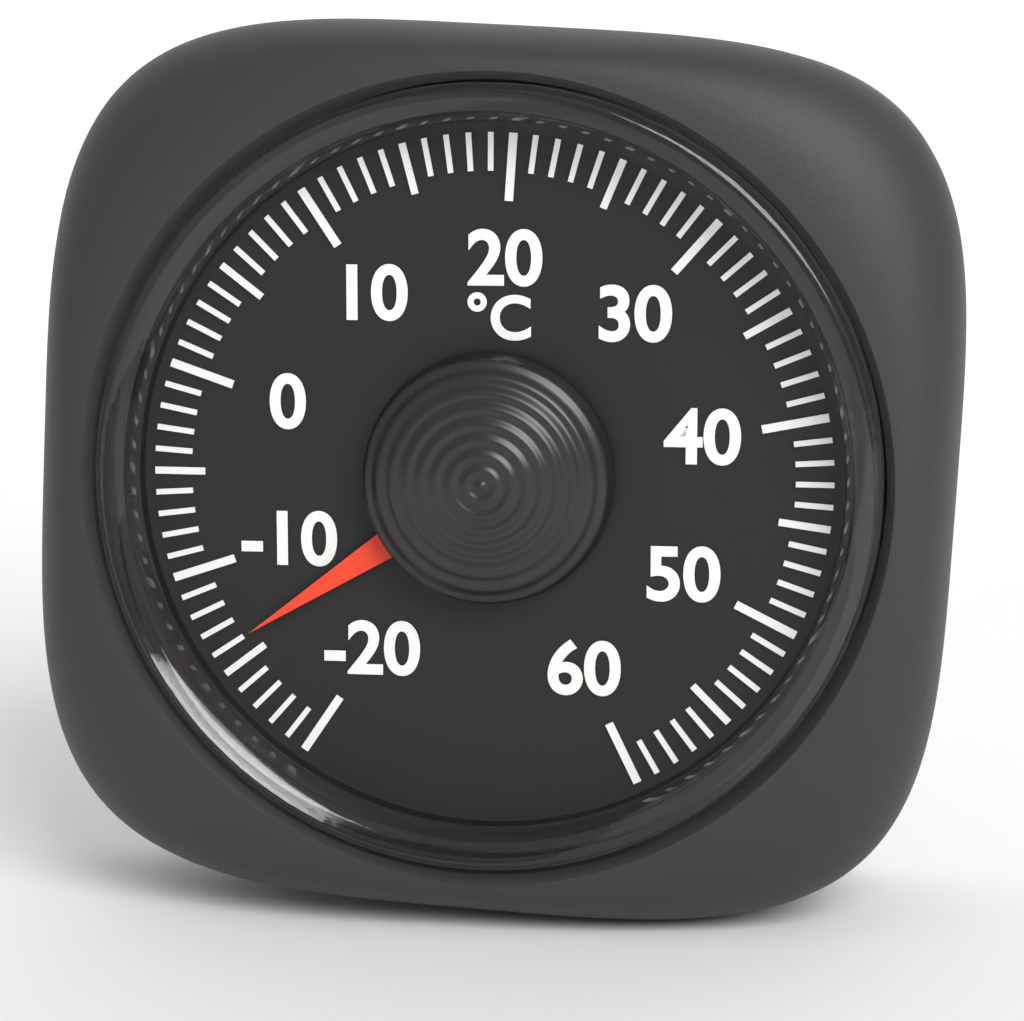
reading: -14 °C
